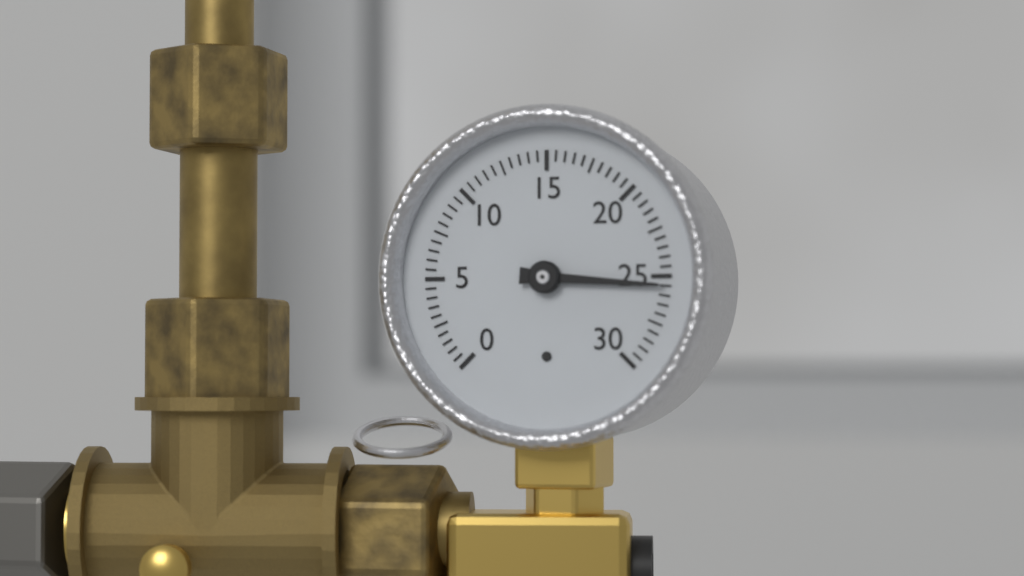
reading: 25.5 (no unit)
